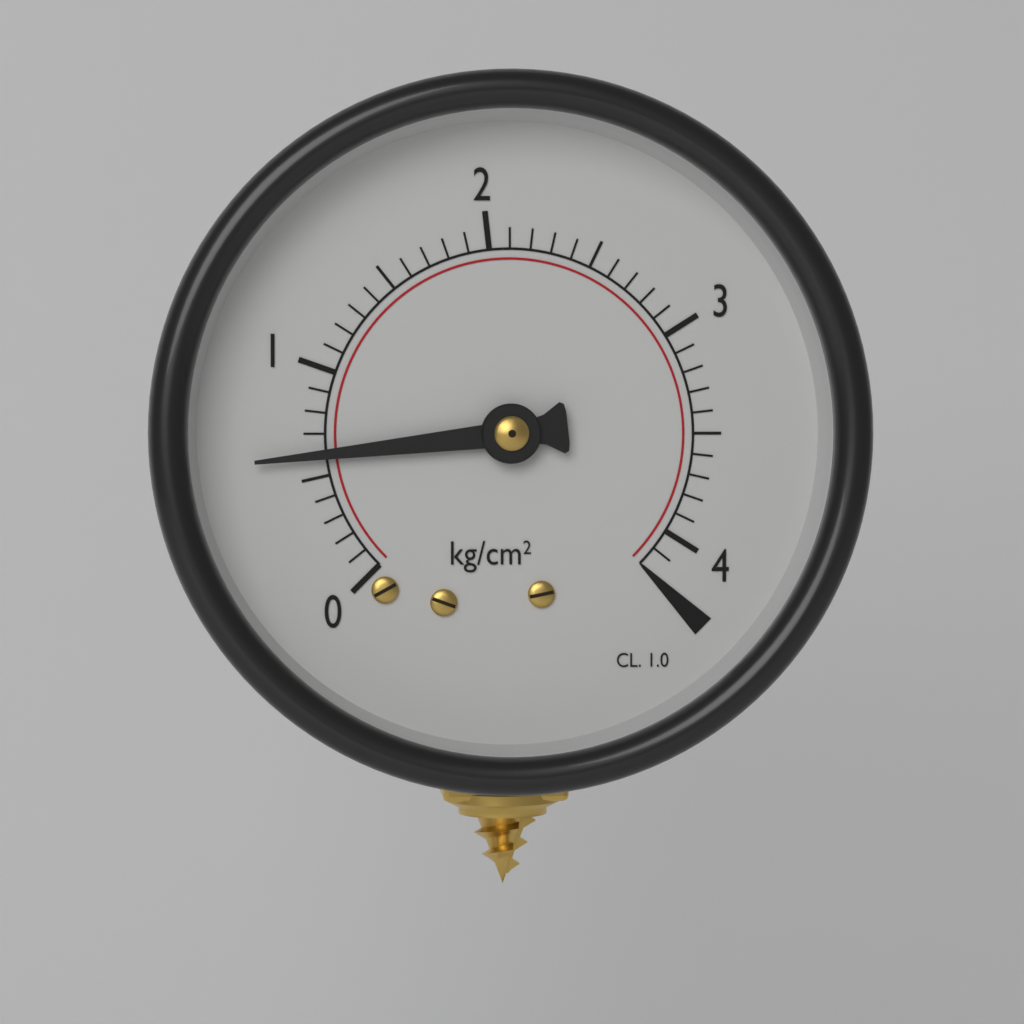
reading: 0.6 kg/cm²
